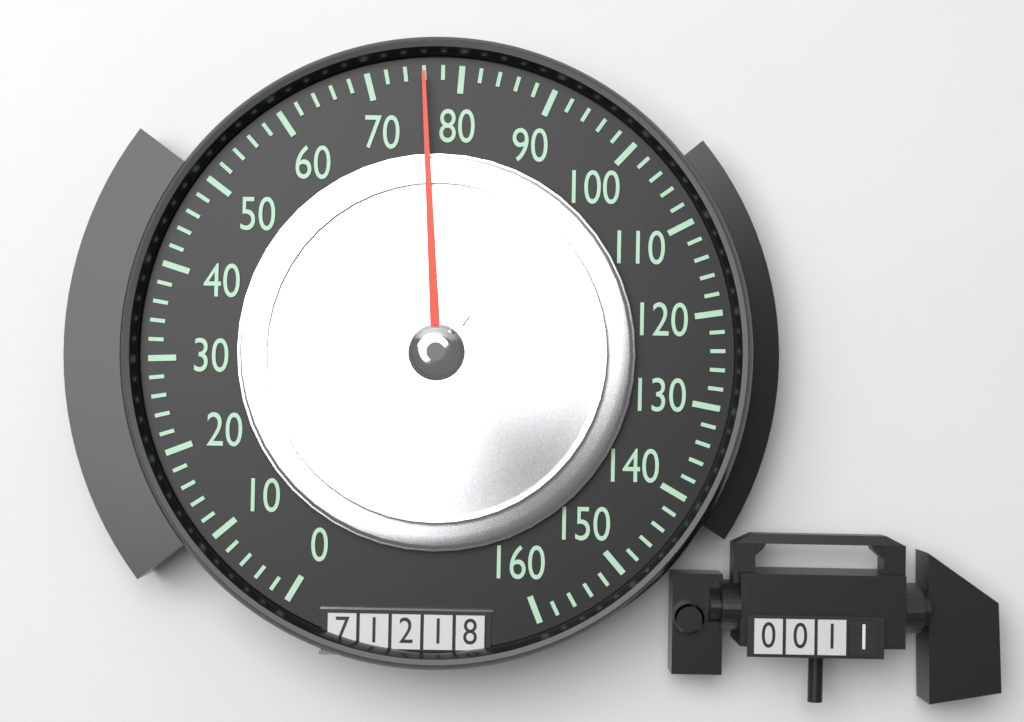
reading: 76 (no unit)
